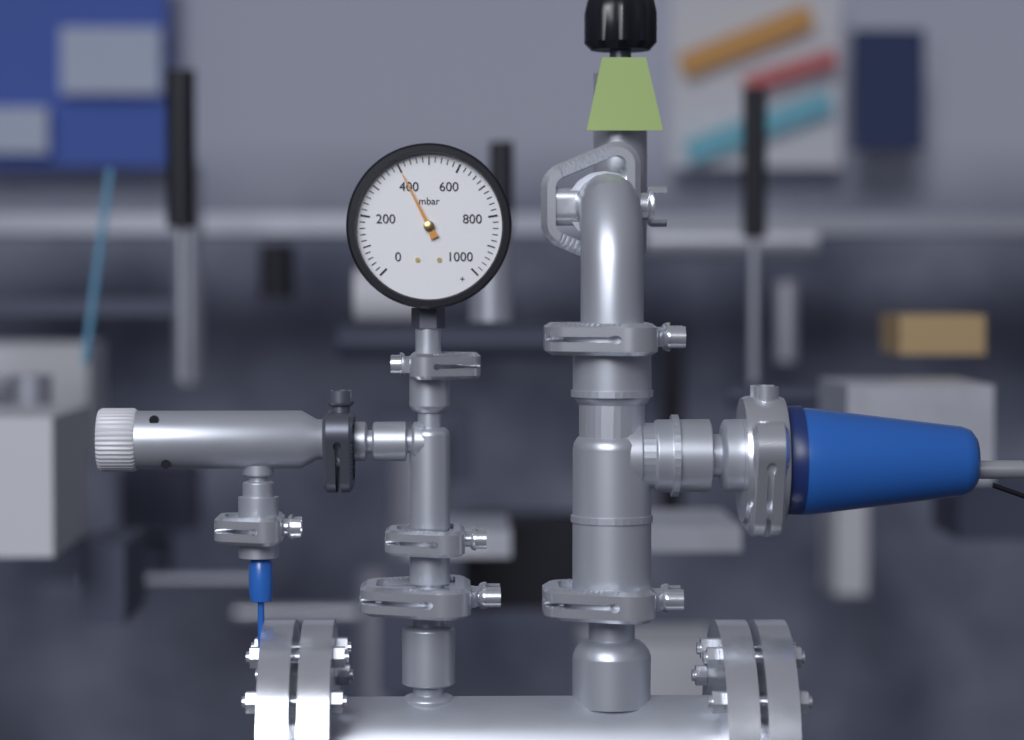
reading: 400 mbar
